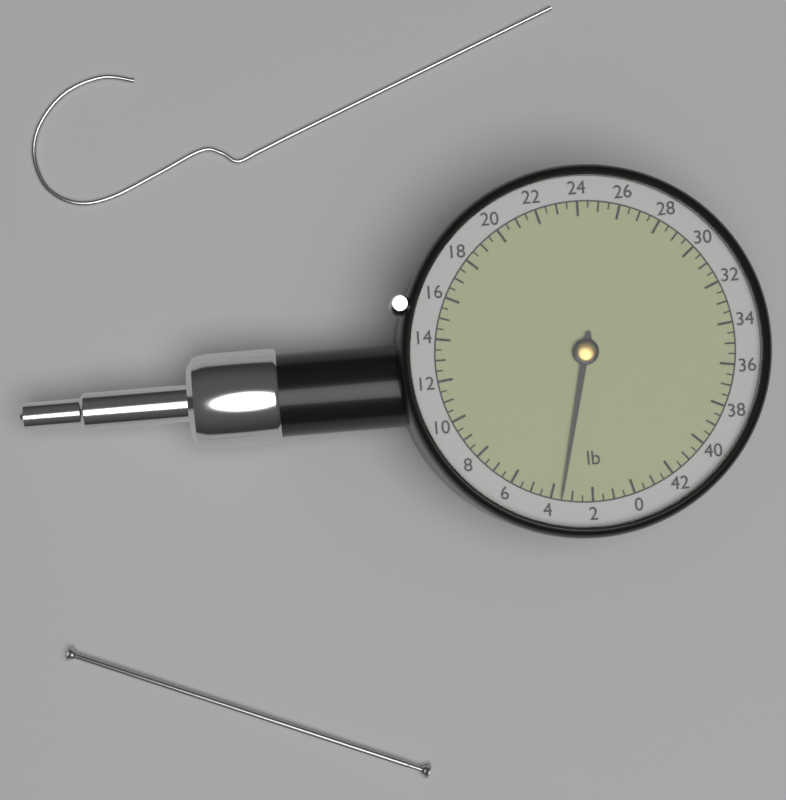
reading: 3.5 lb
